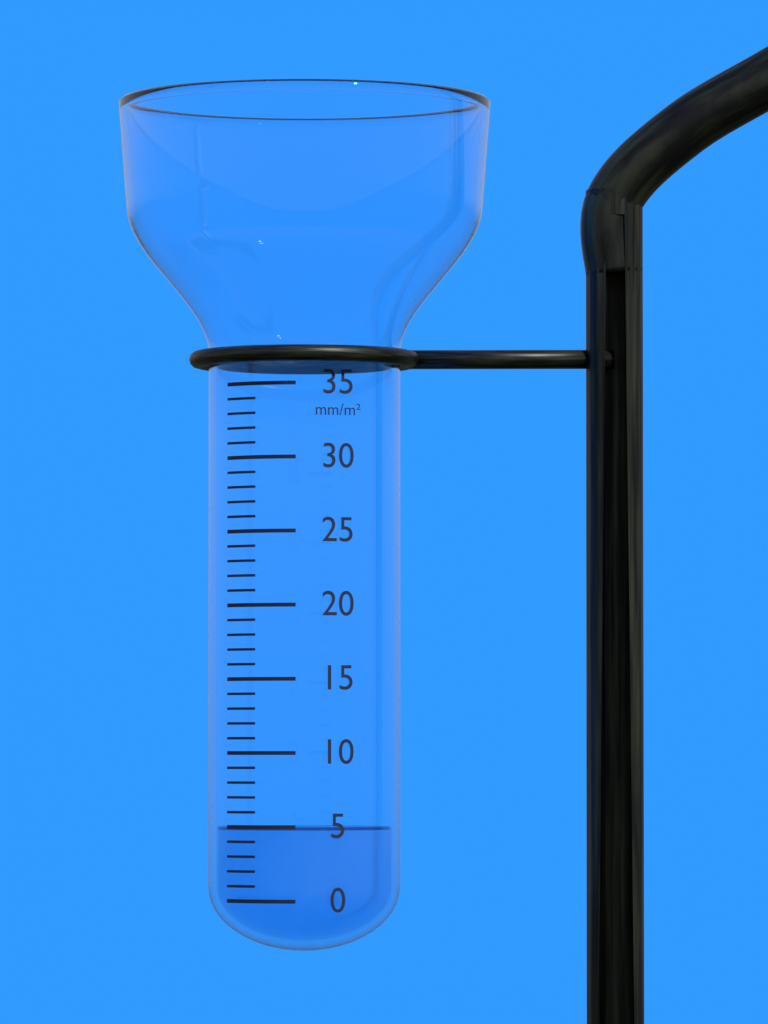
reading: 5 mm/m²
